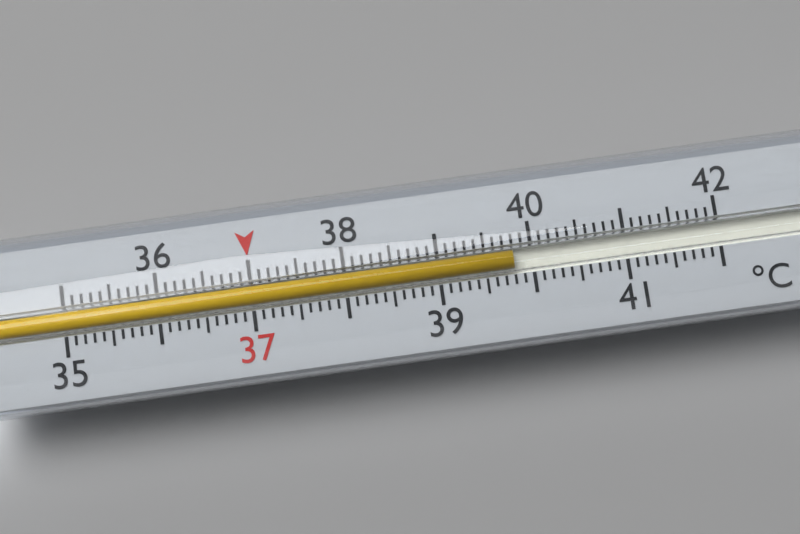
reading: 39.8 °C
